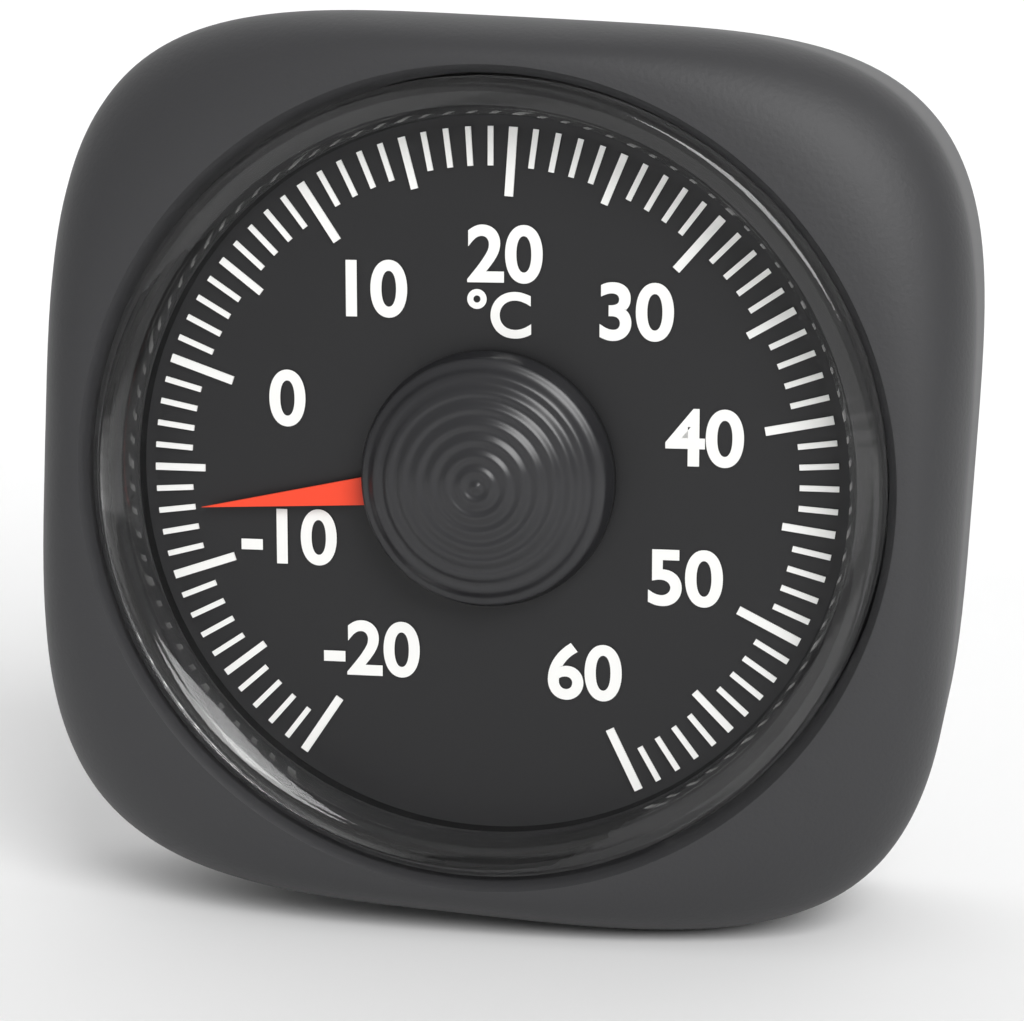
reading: -7 °C
